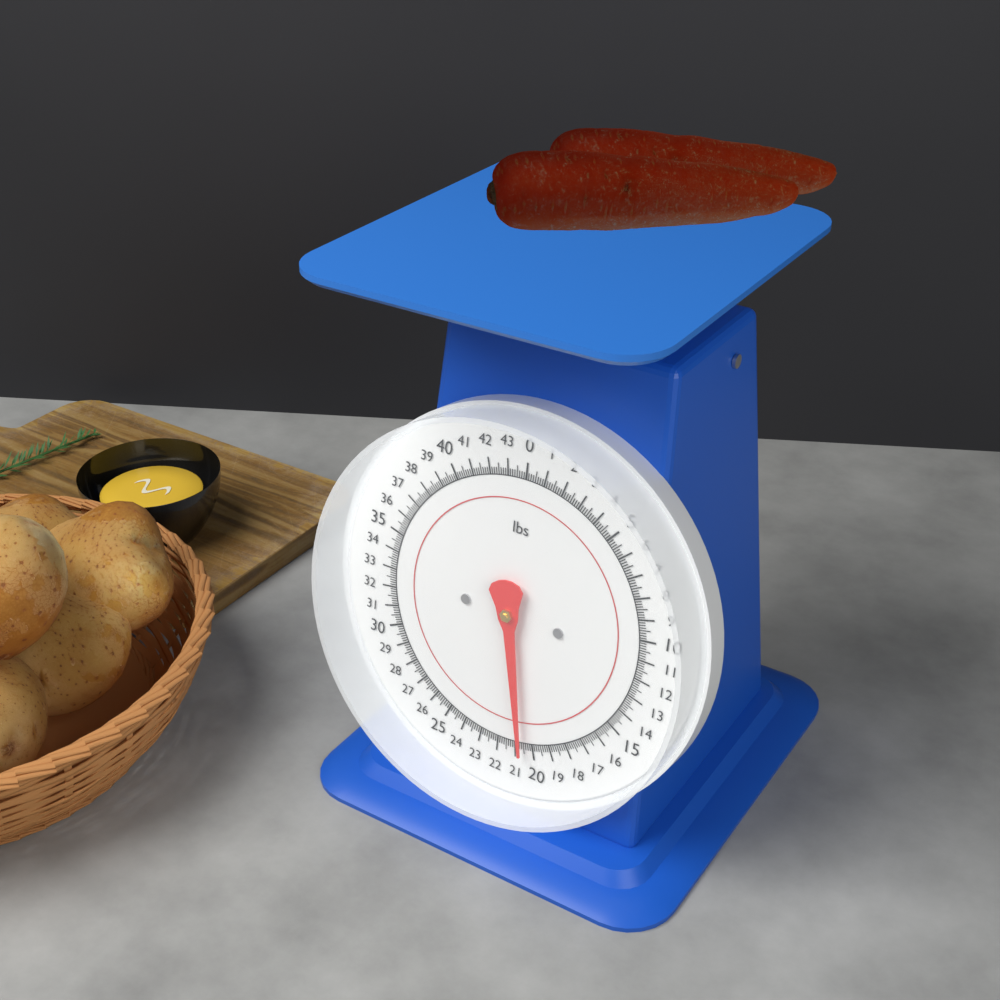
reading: 20.625 lbs
